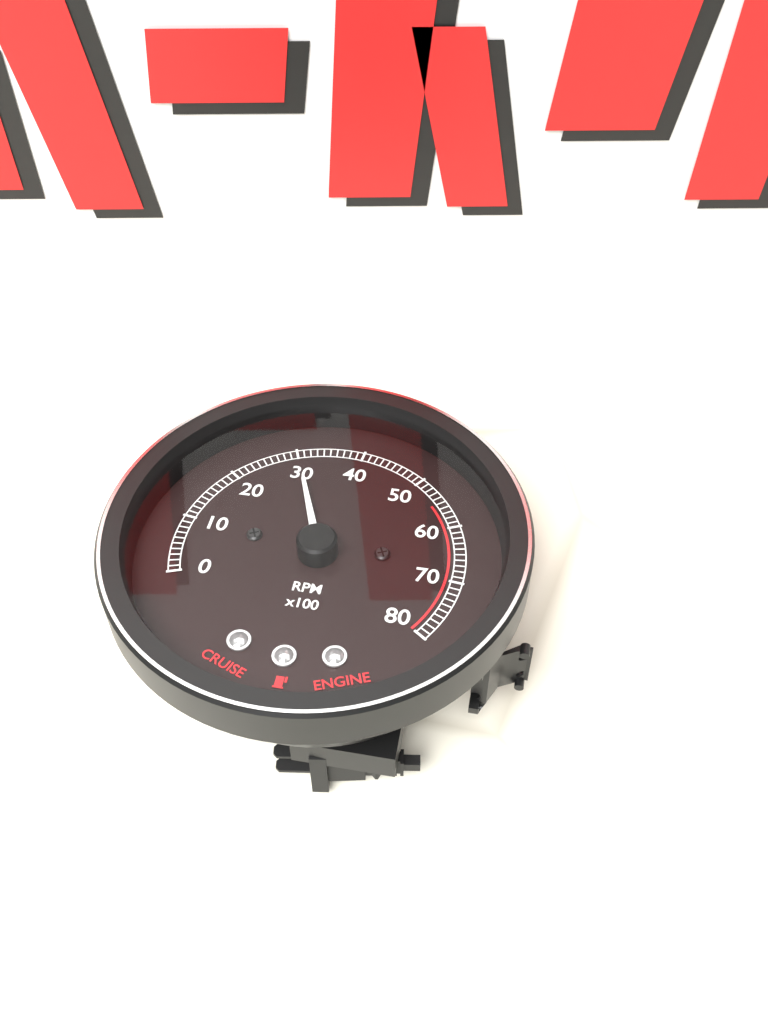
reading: 3000 RPM
